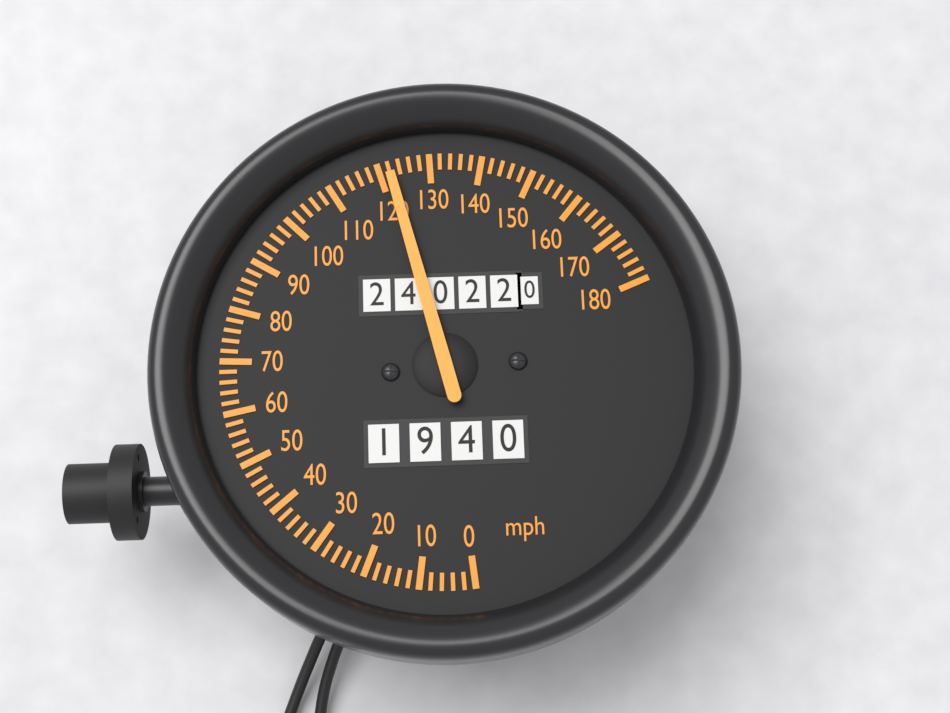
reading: 122 mph
